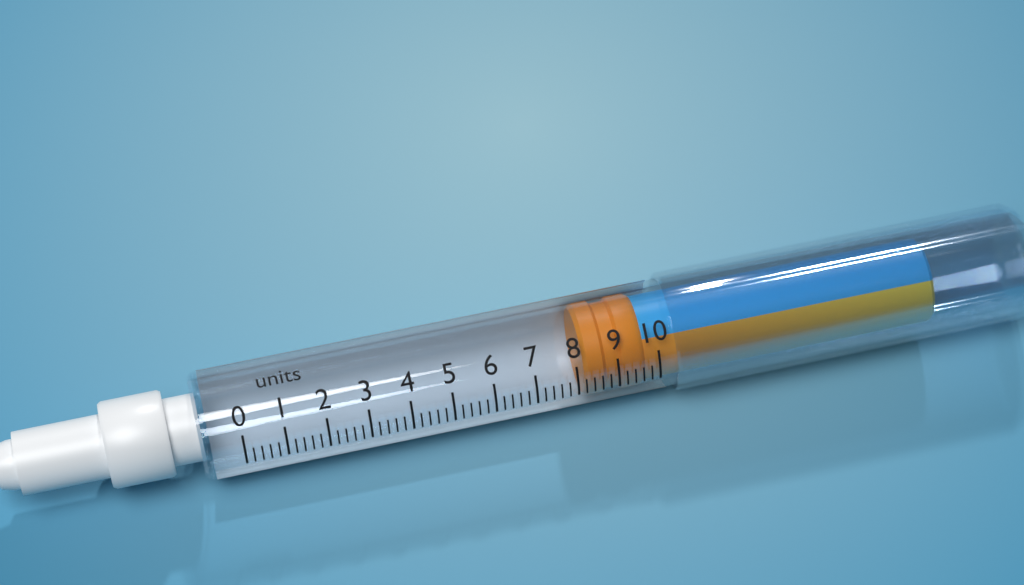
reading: 8.2 units
